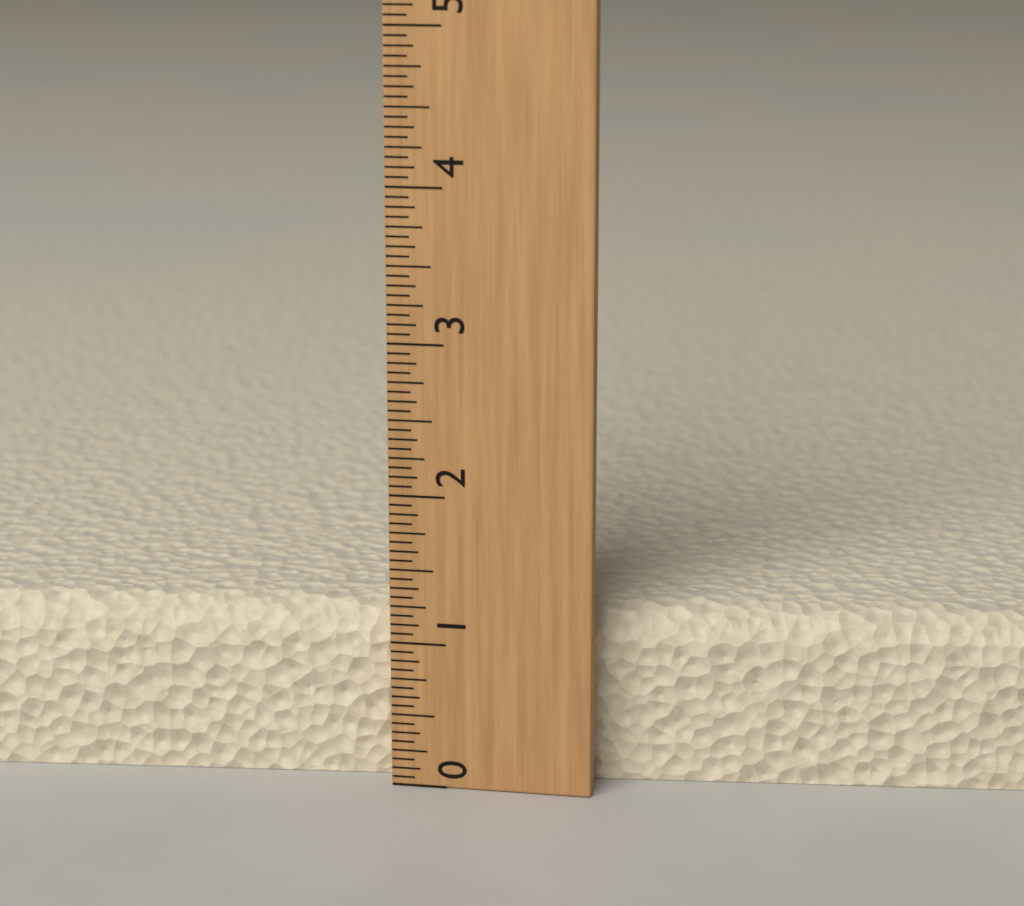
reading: 1.1875 (no unit)
